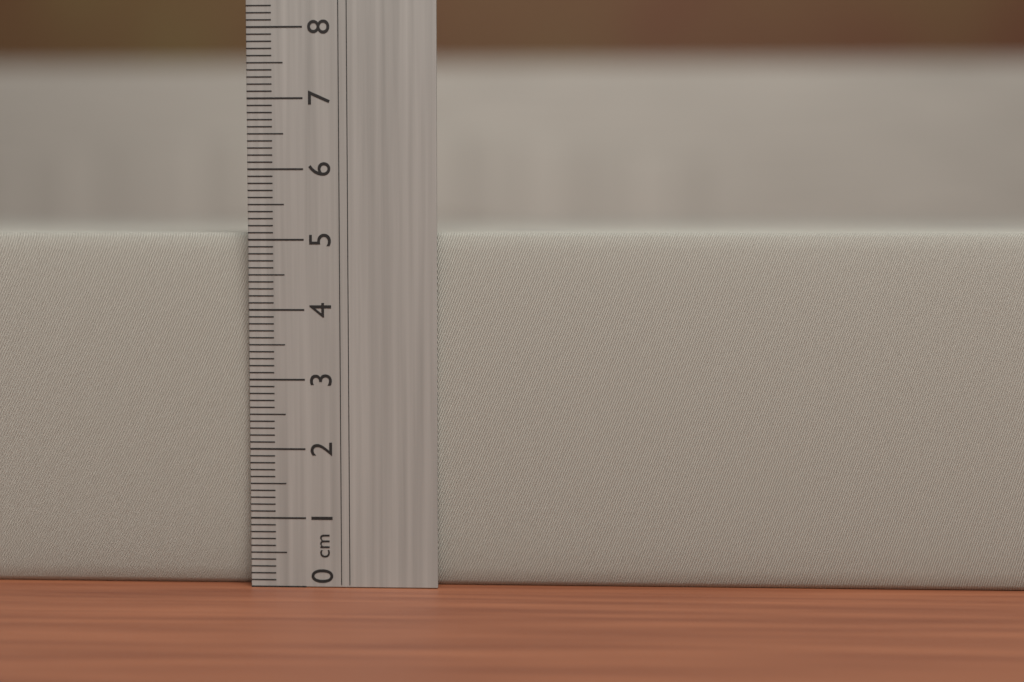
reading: 5.1 cm
